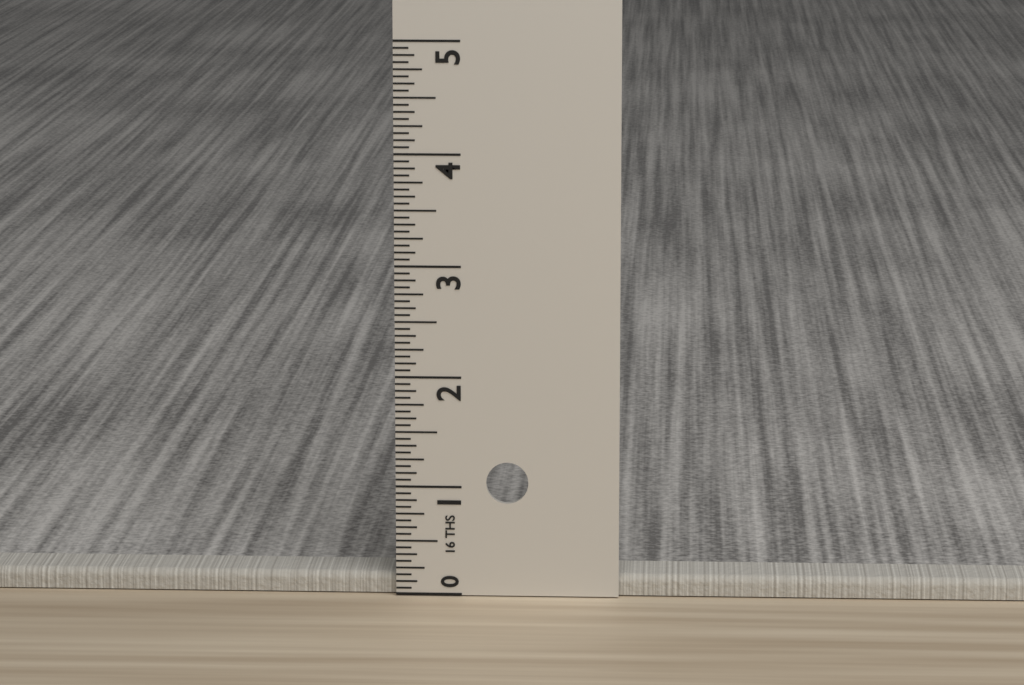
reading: 0.1875 in
